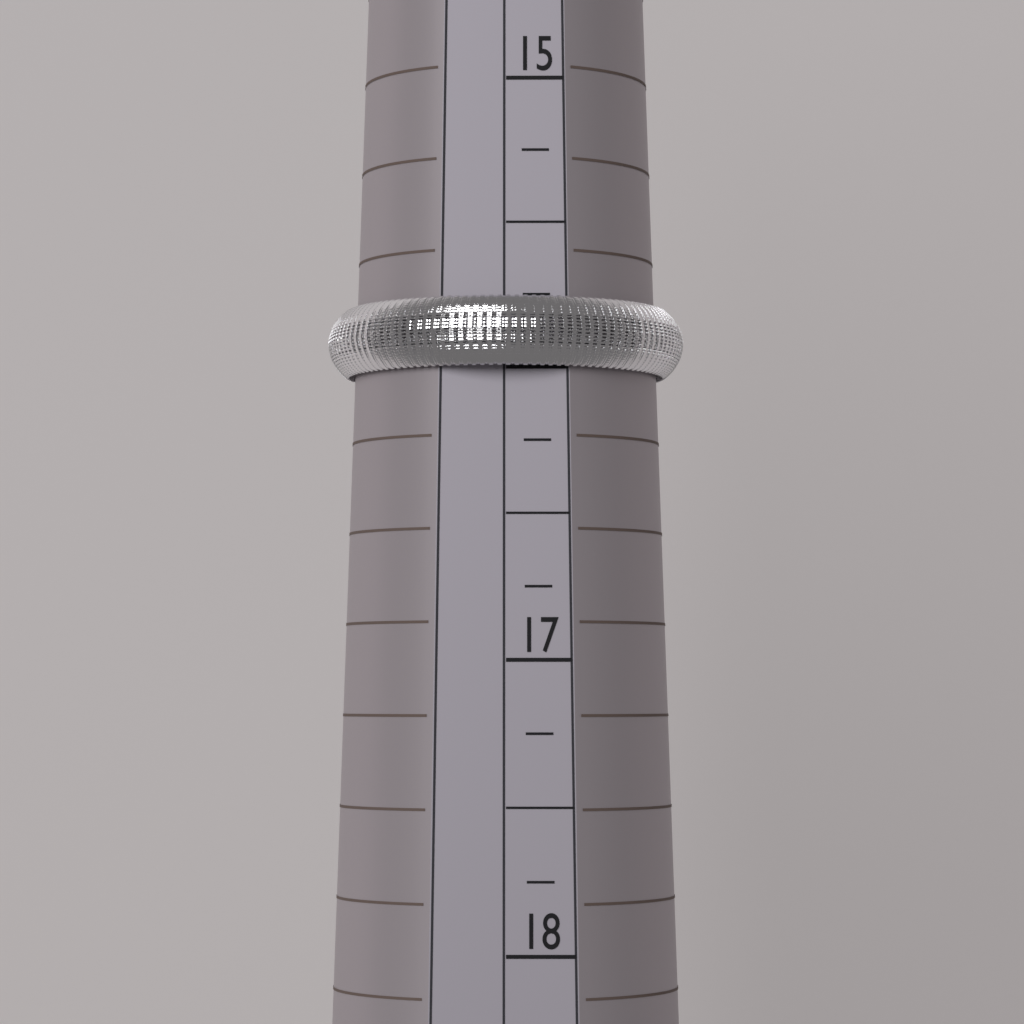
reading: 16.00 (no unit)
